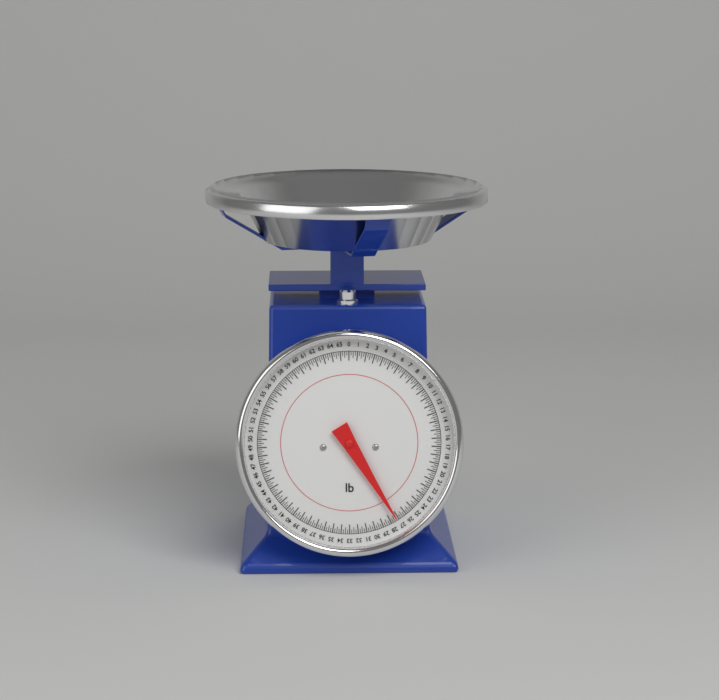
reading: 27.25 lb
